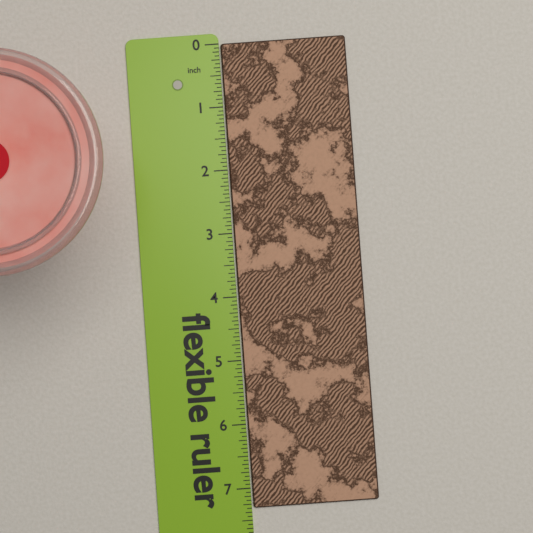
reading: 7.3125 in
